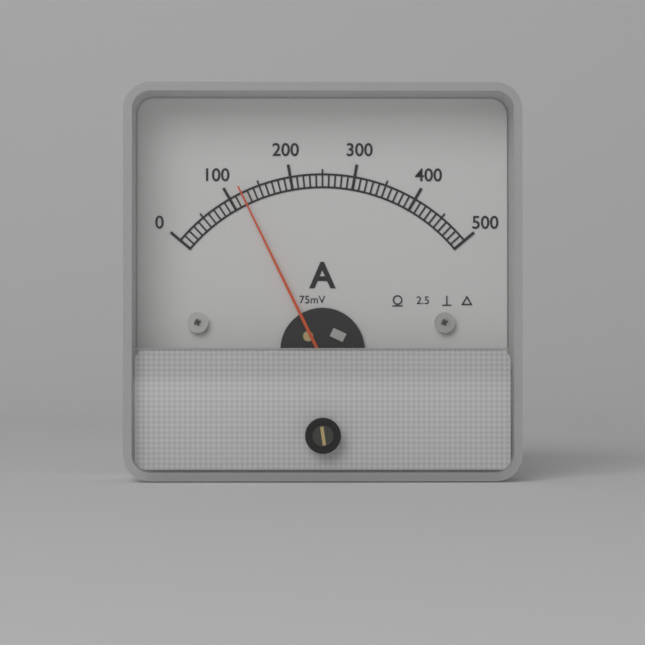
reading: 120 A
